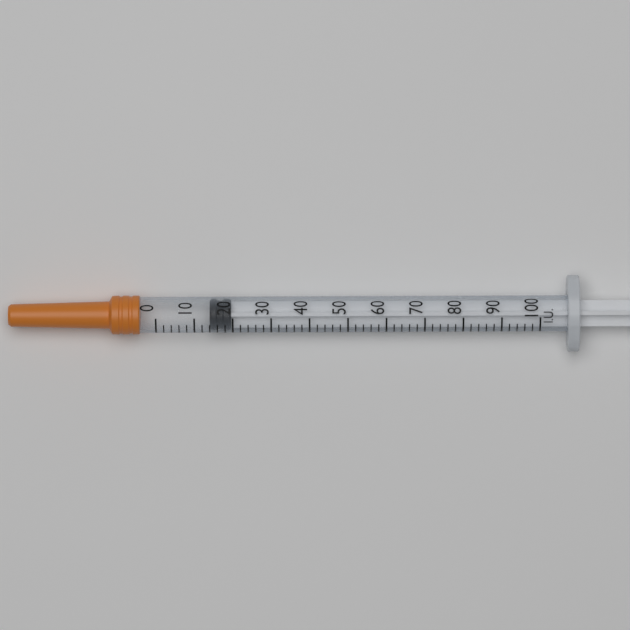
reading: 14 IU
